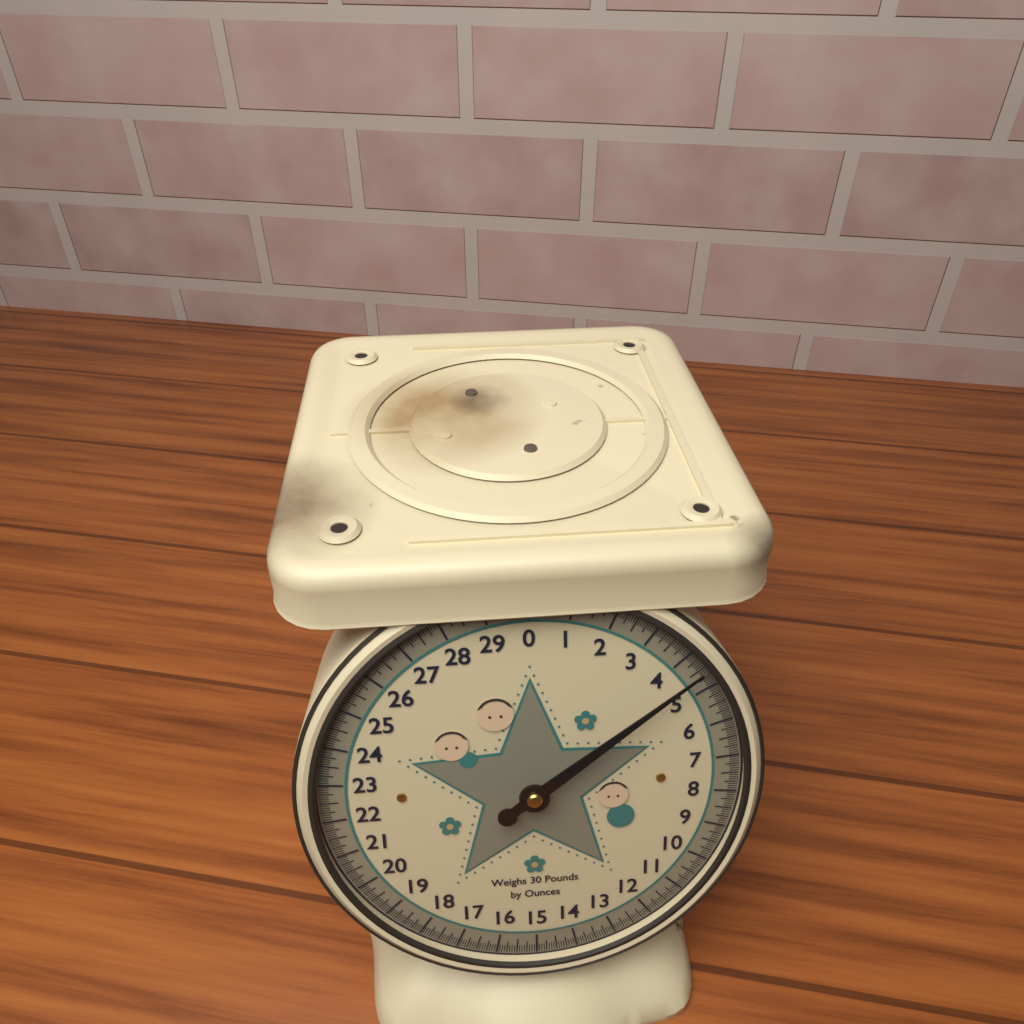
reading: 4.4375 lb
